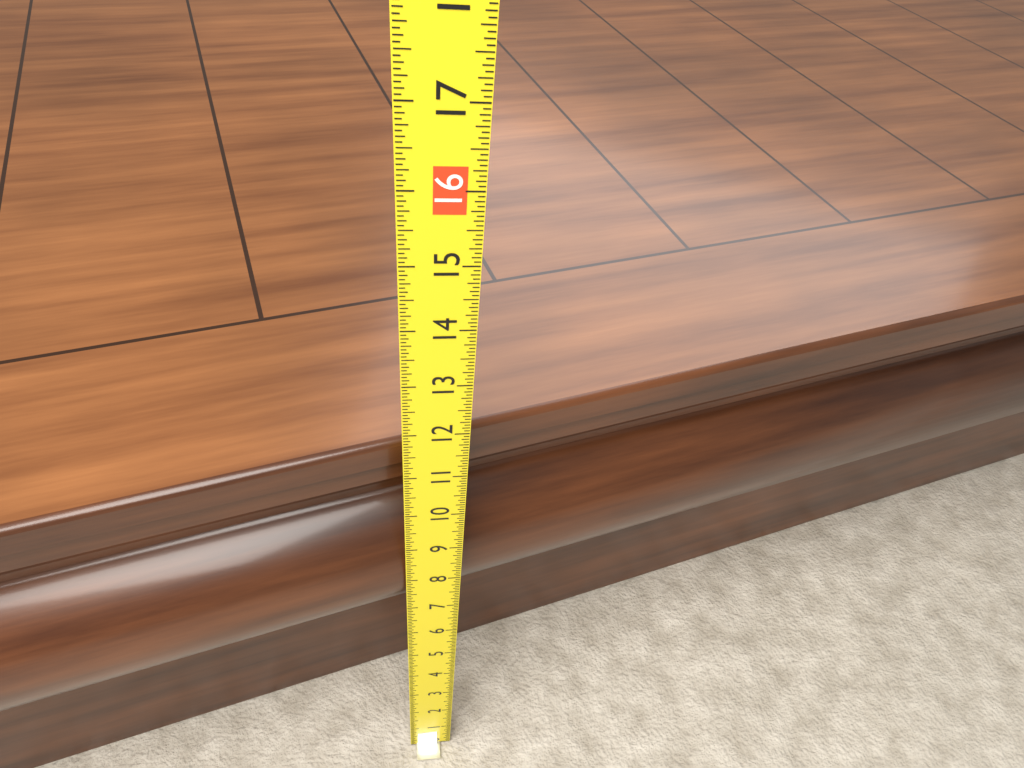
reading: 11.3125 (no unit)
